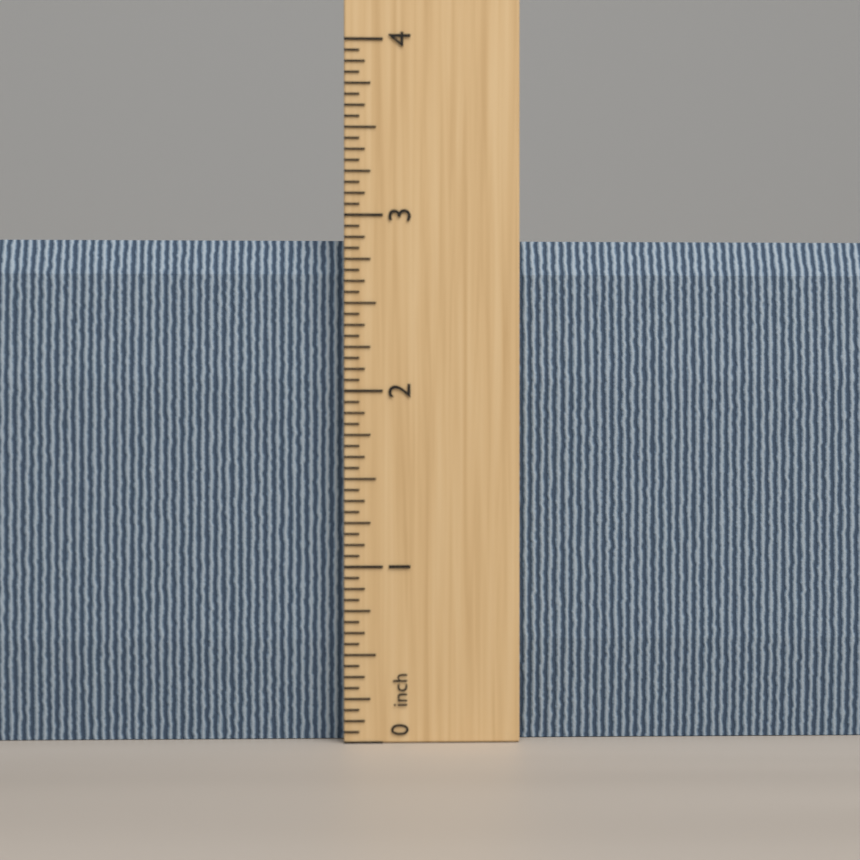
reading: 2.8750 inch
